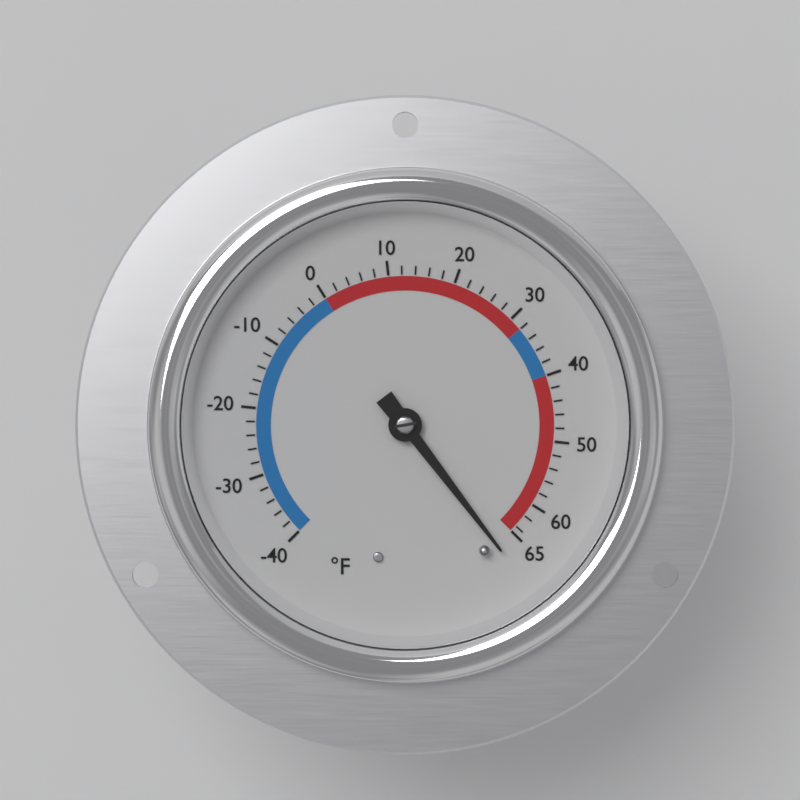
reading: 68 °F
